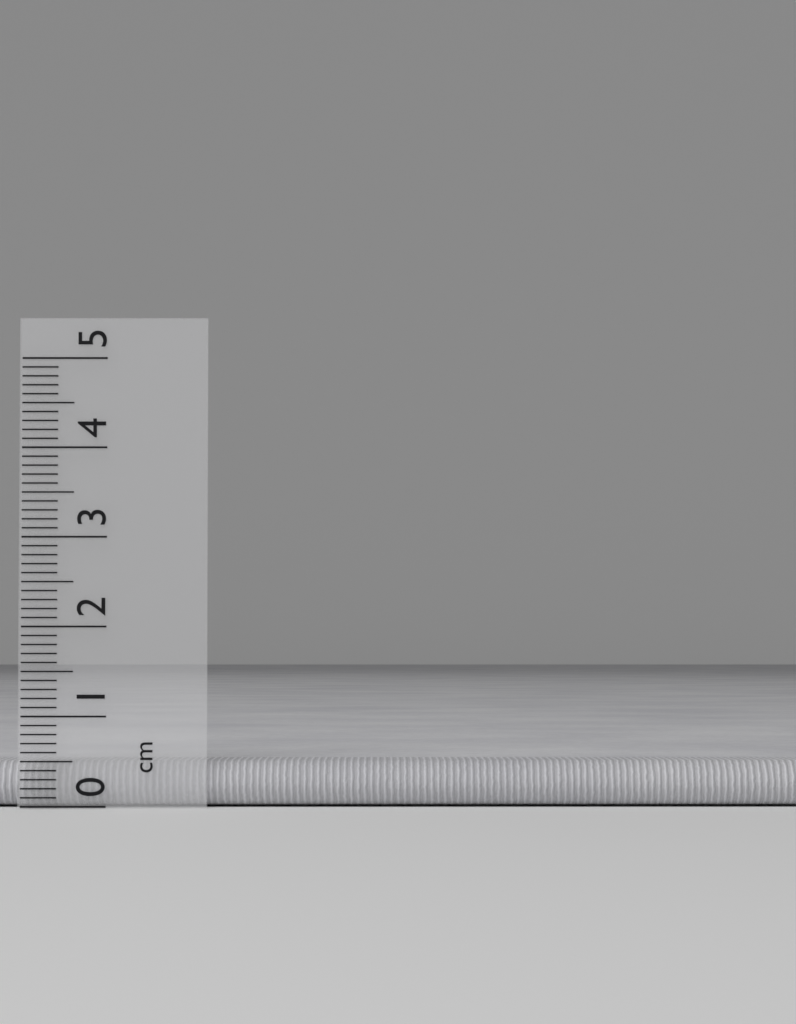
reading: 0.5 cm
